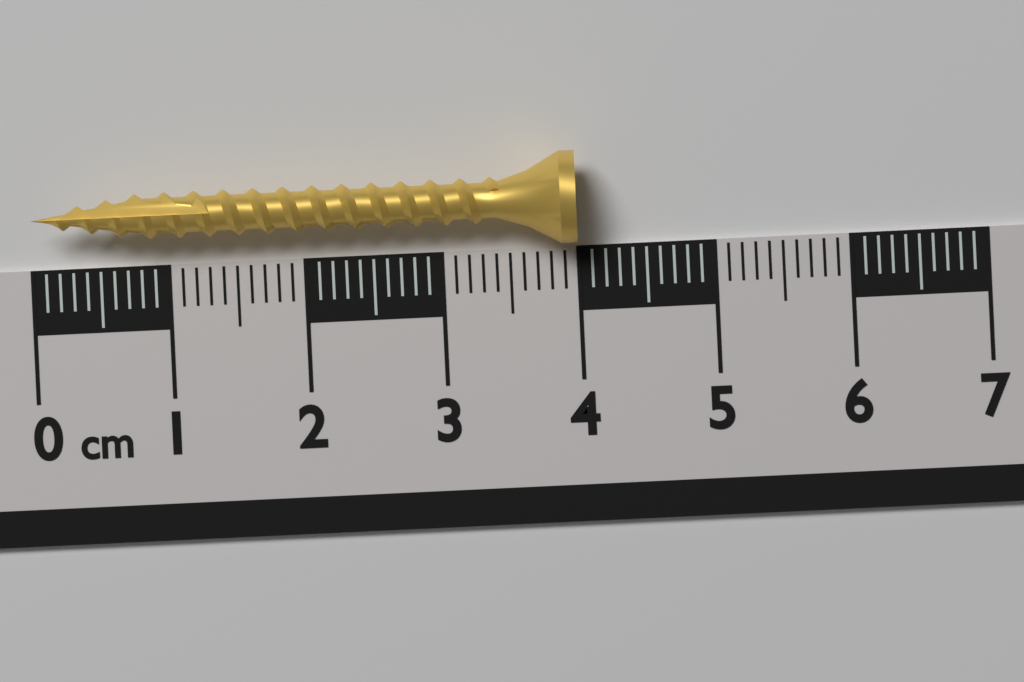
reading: 4.0 cm
